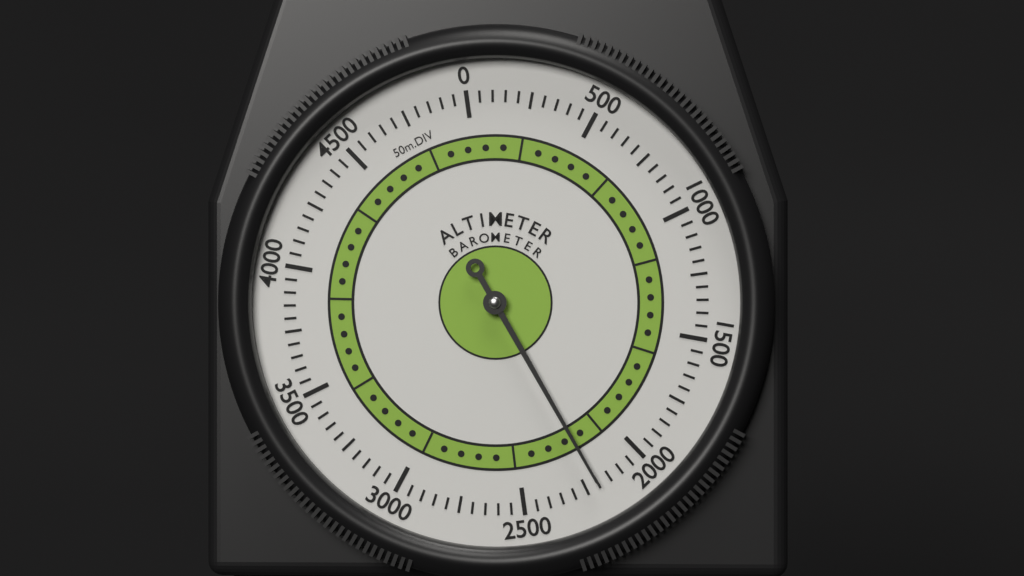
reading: 2200 m
